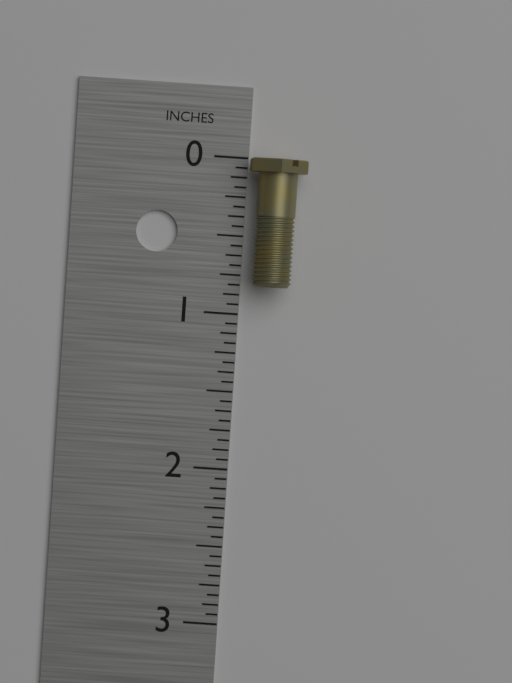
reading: 0.8125 in
